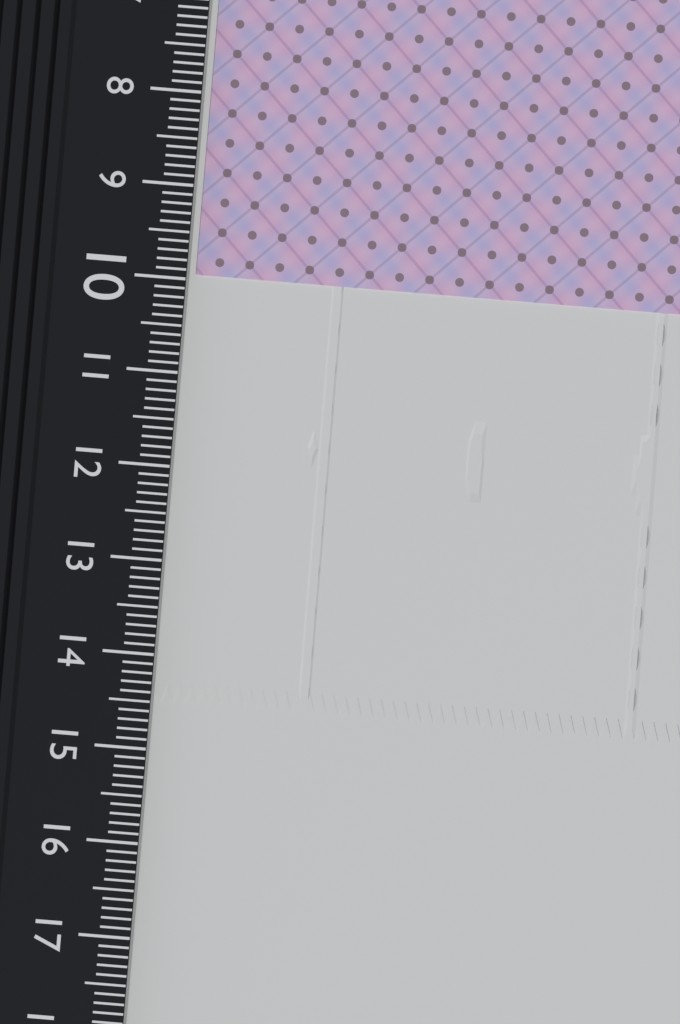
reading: 9.9 cm
